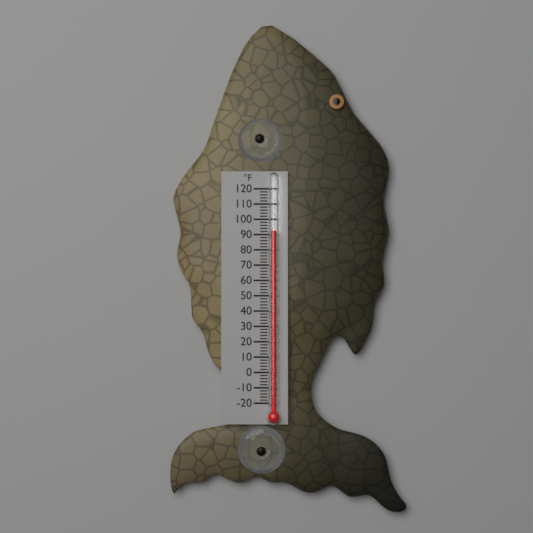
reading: 92 °F
